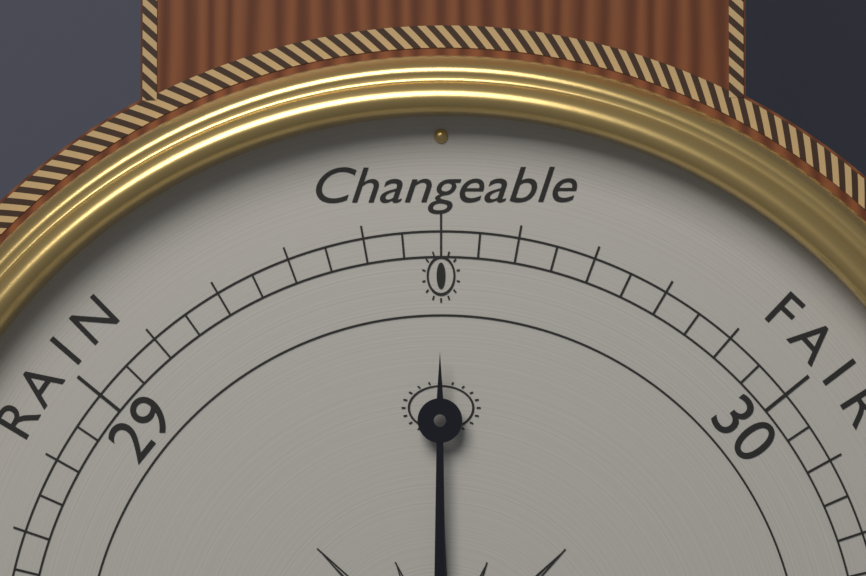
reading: 29.50 (no unit)
